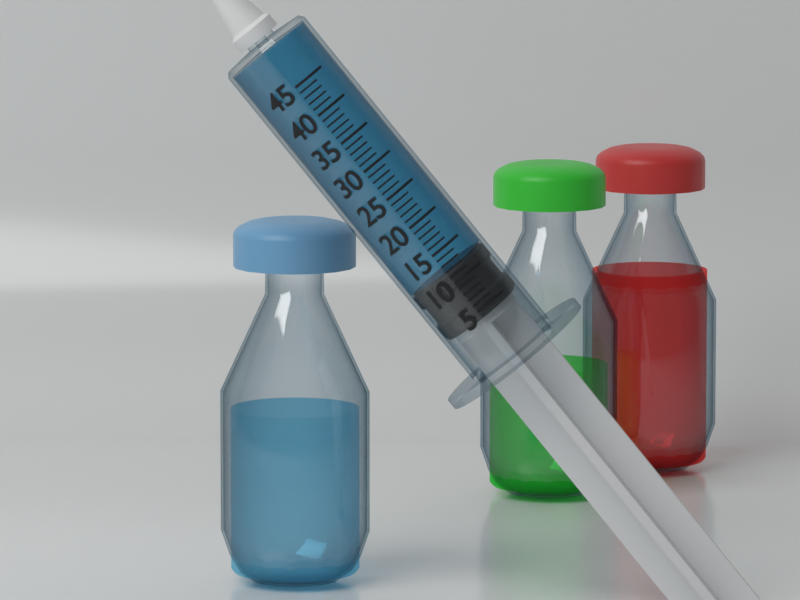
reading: 12 (no unit)
